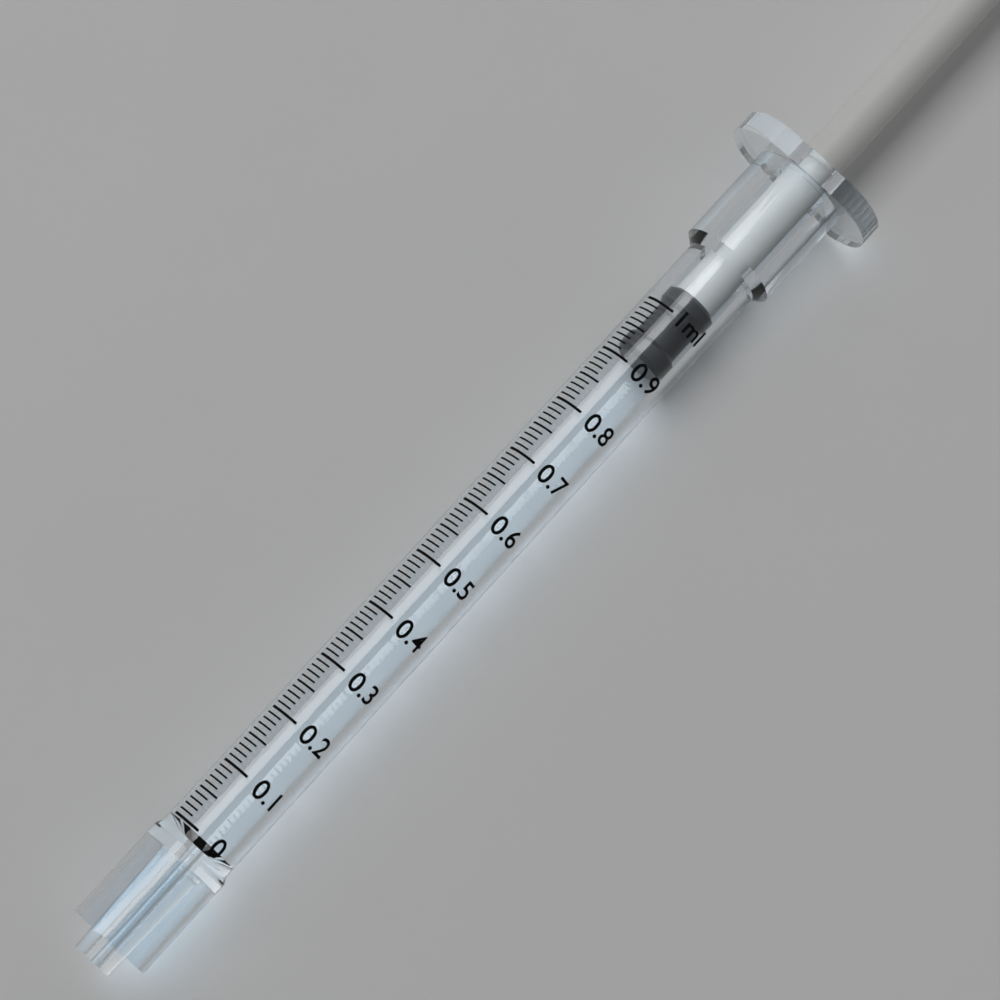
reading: 0.92 ml
